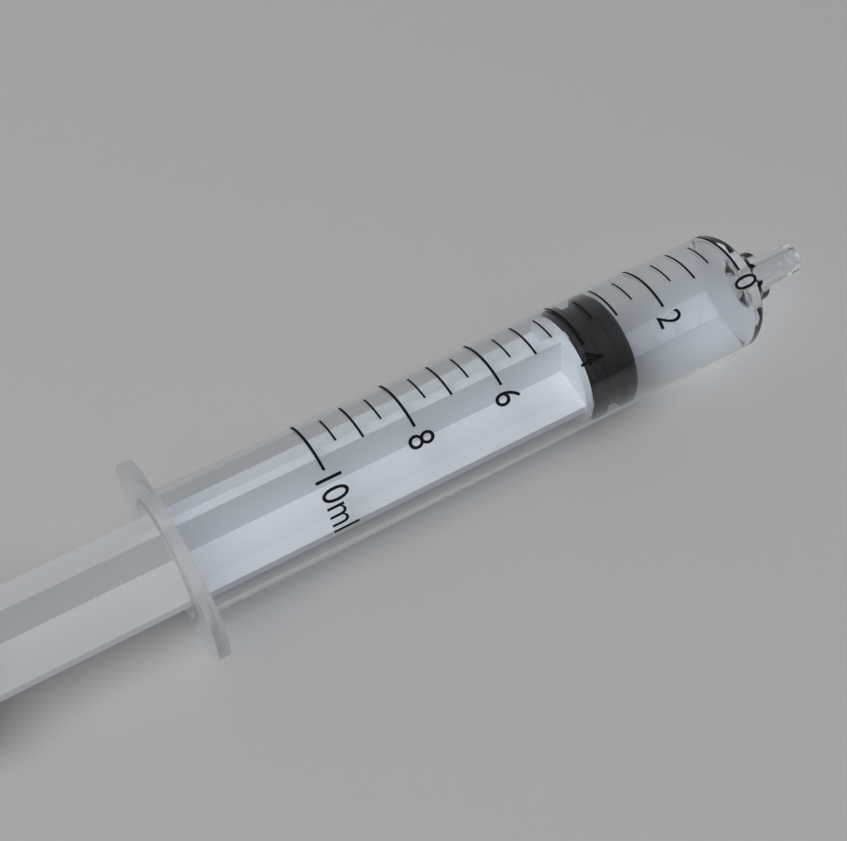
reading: 3.0 ml
